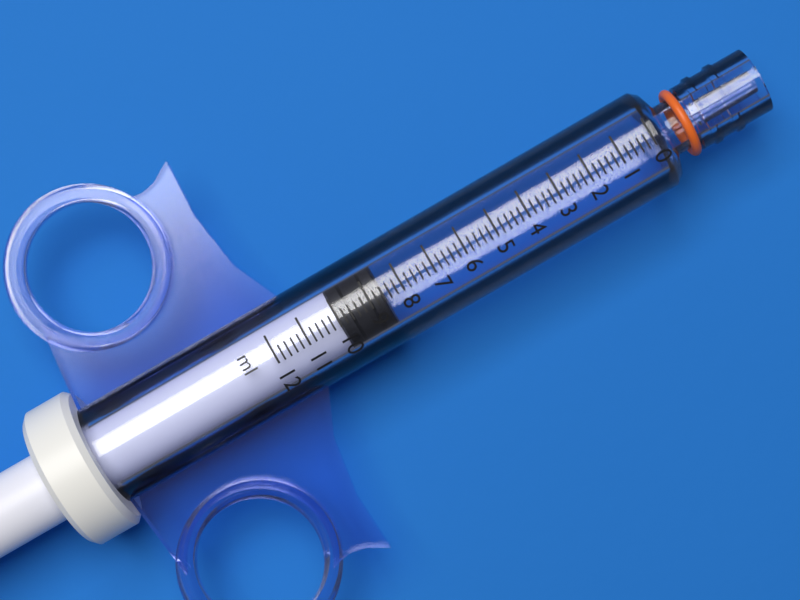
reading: 8.6 ml
